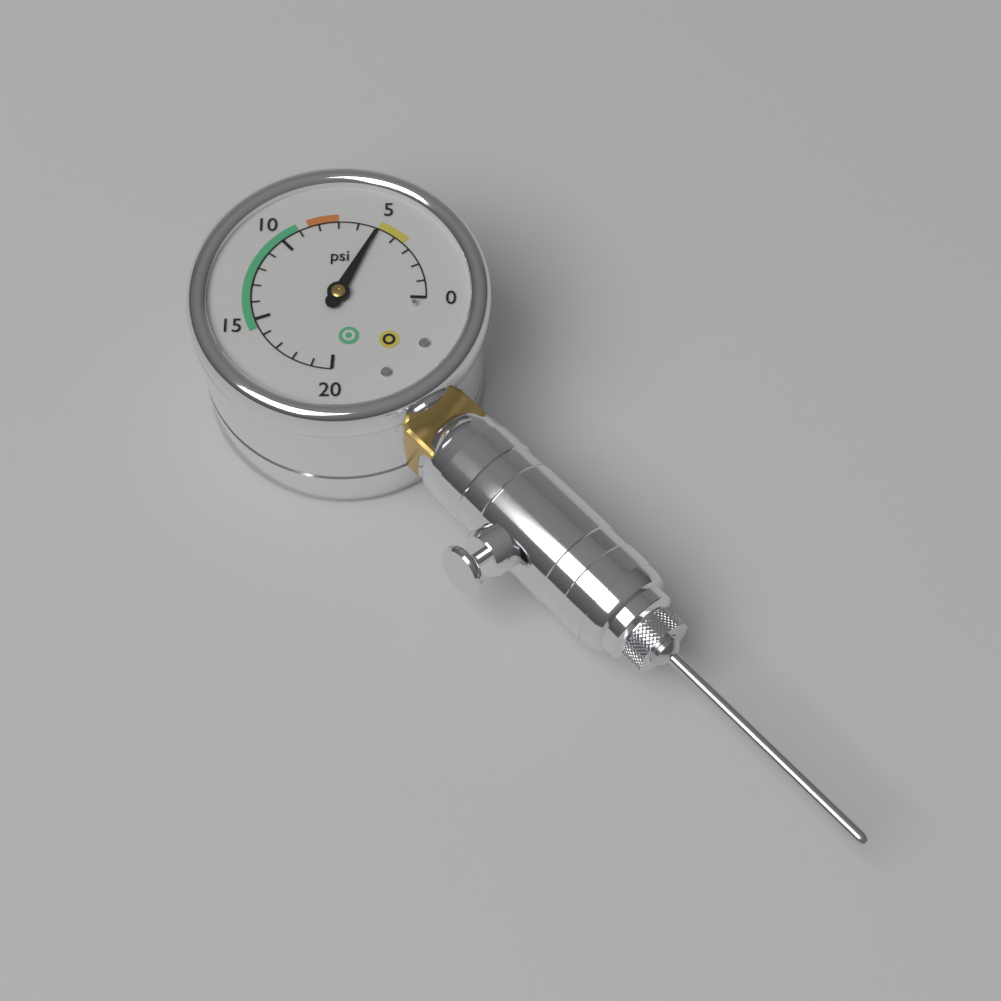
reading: 5 psi
